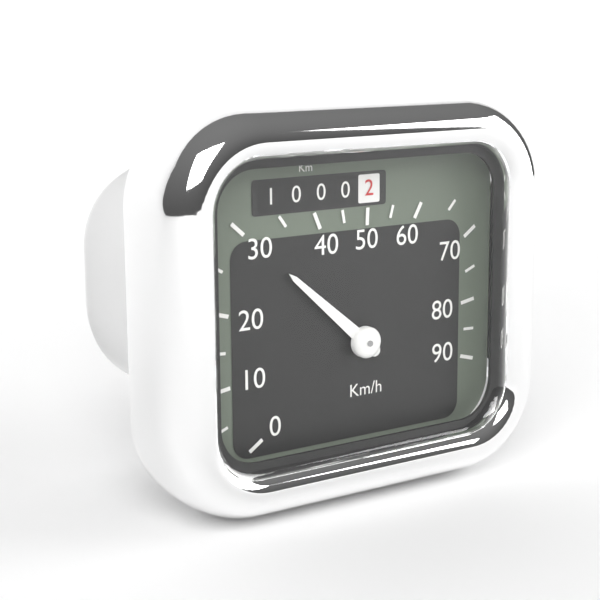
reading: 30 km/h
